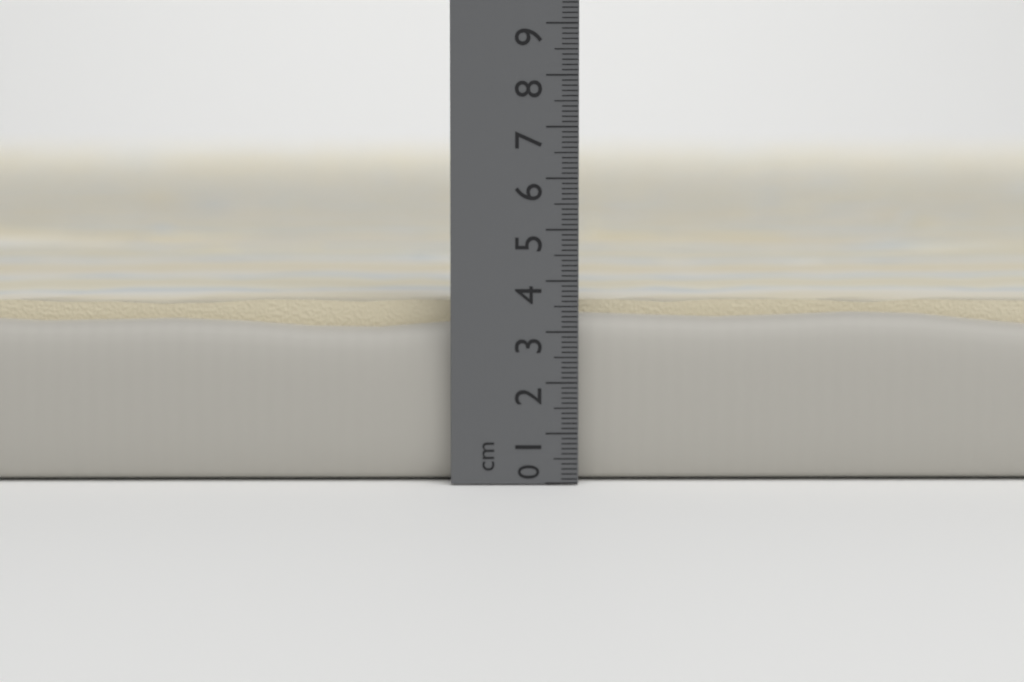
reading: 3.7 cm
